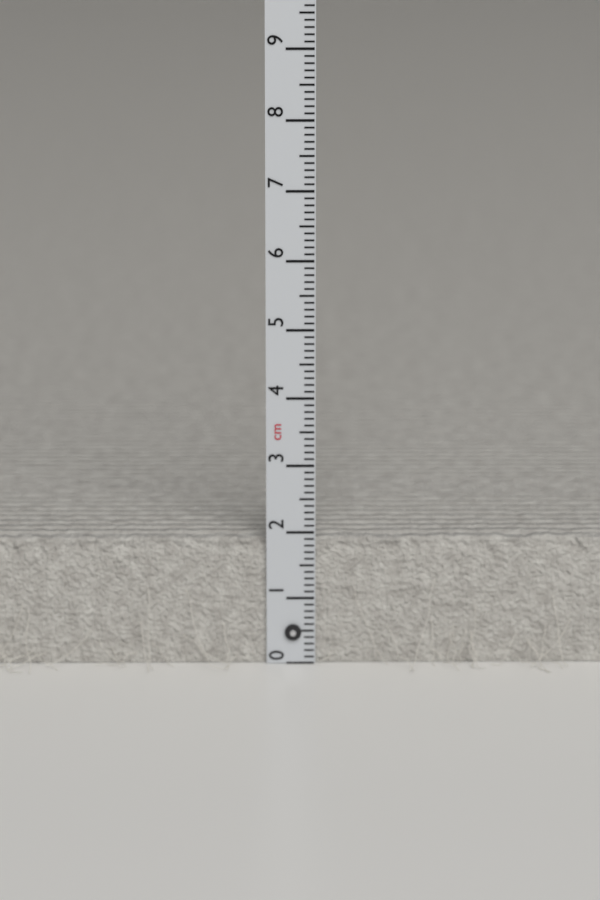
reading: 1.9 cm
